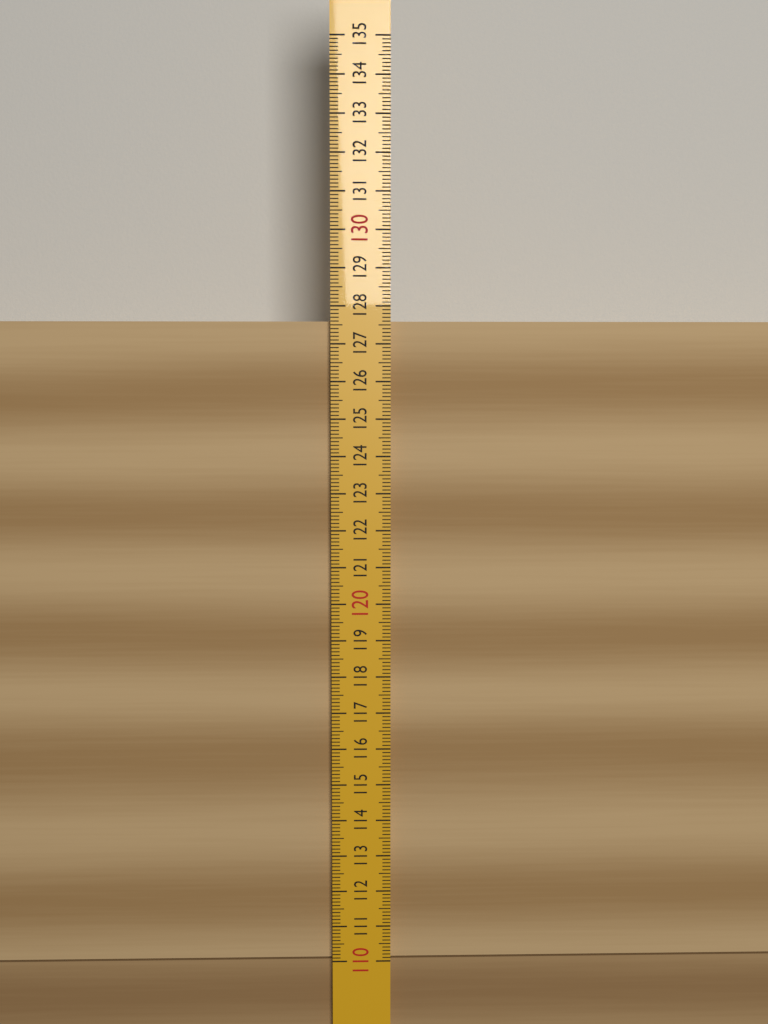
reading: 127.6 (no unit)
